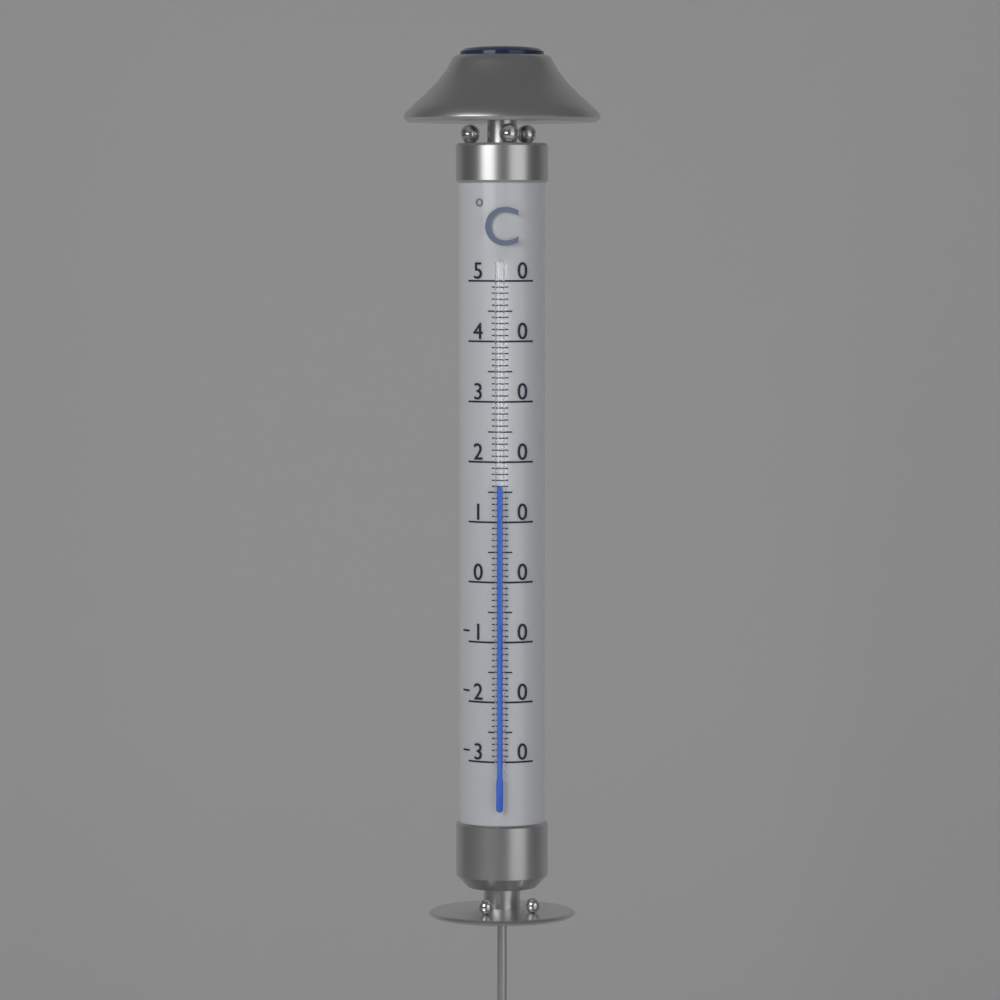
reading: 16 °C
